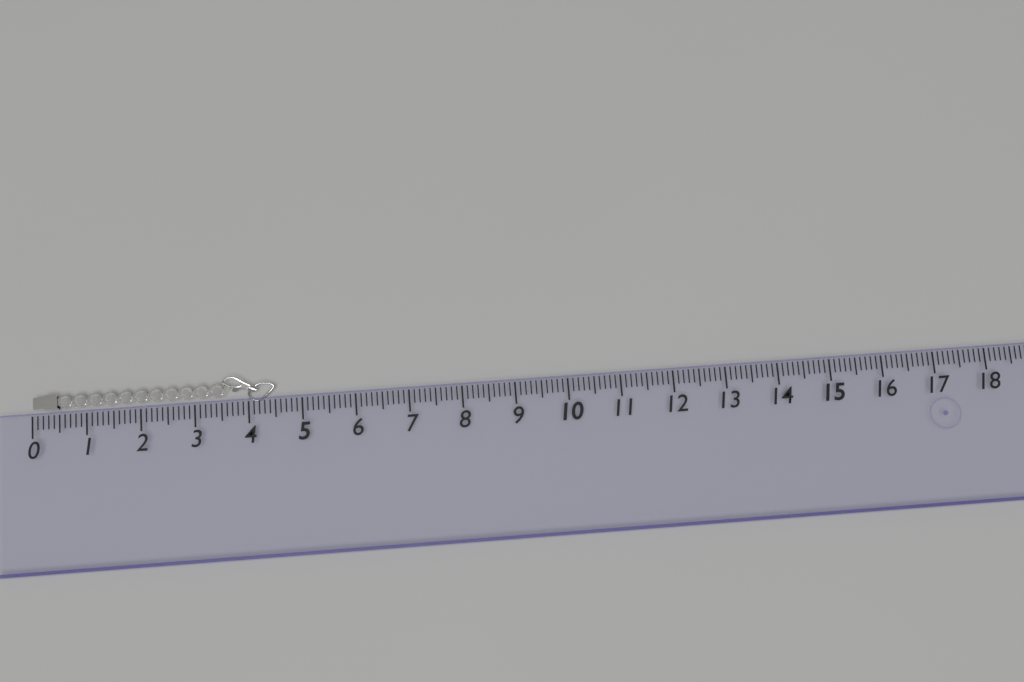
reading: 4.5 (no unit)
